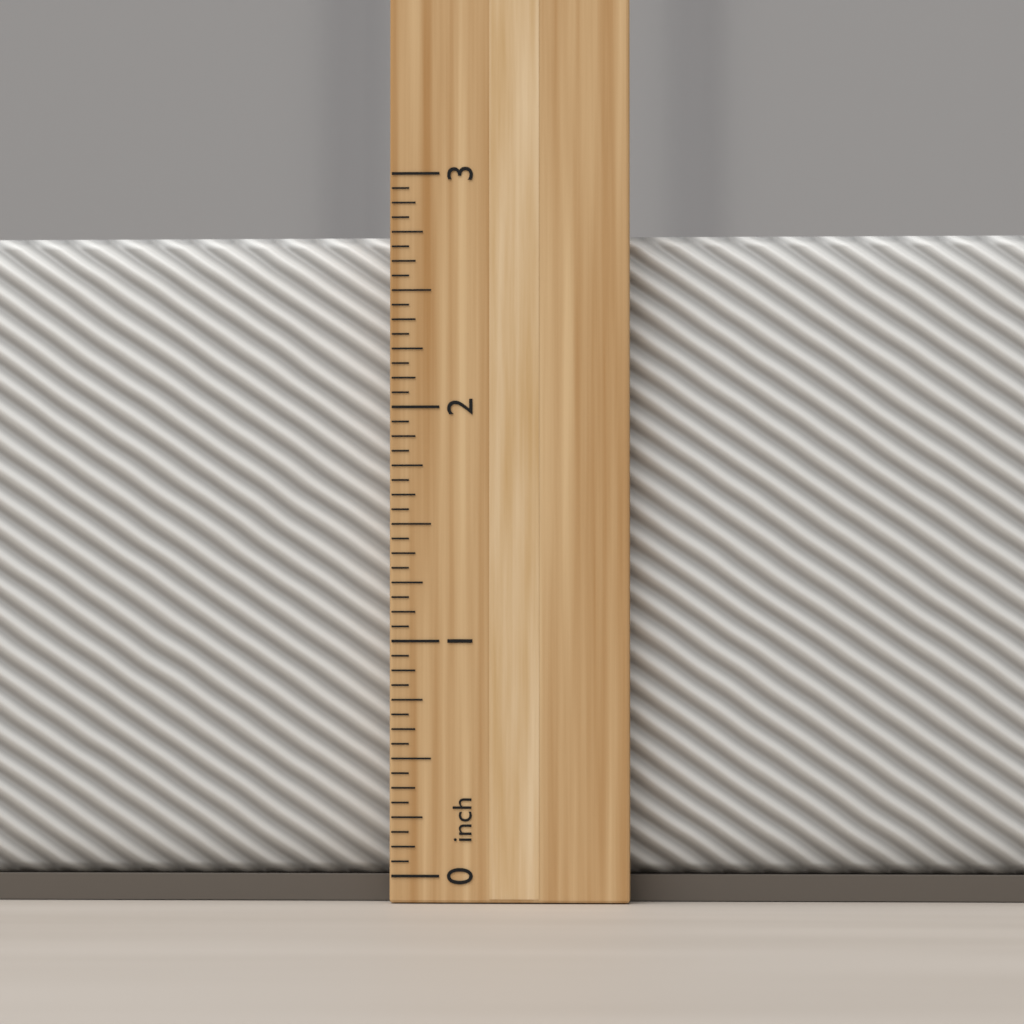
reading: 2.7500 inch
